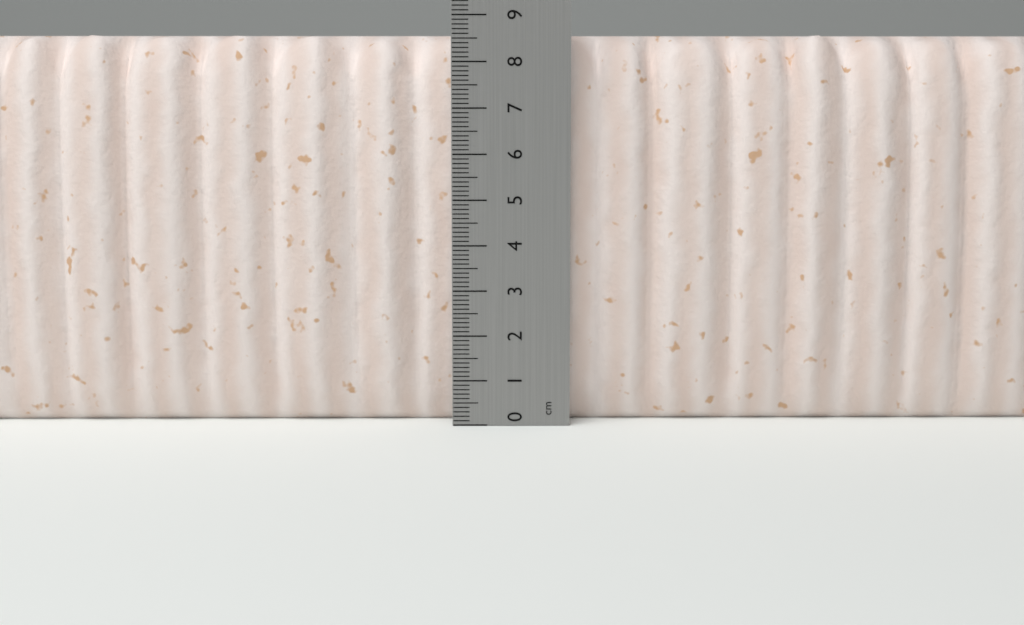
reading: 8.6 cm
